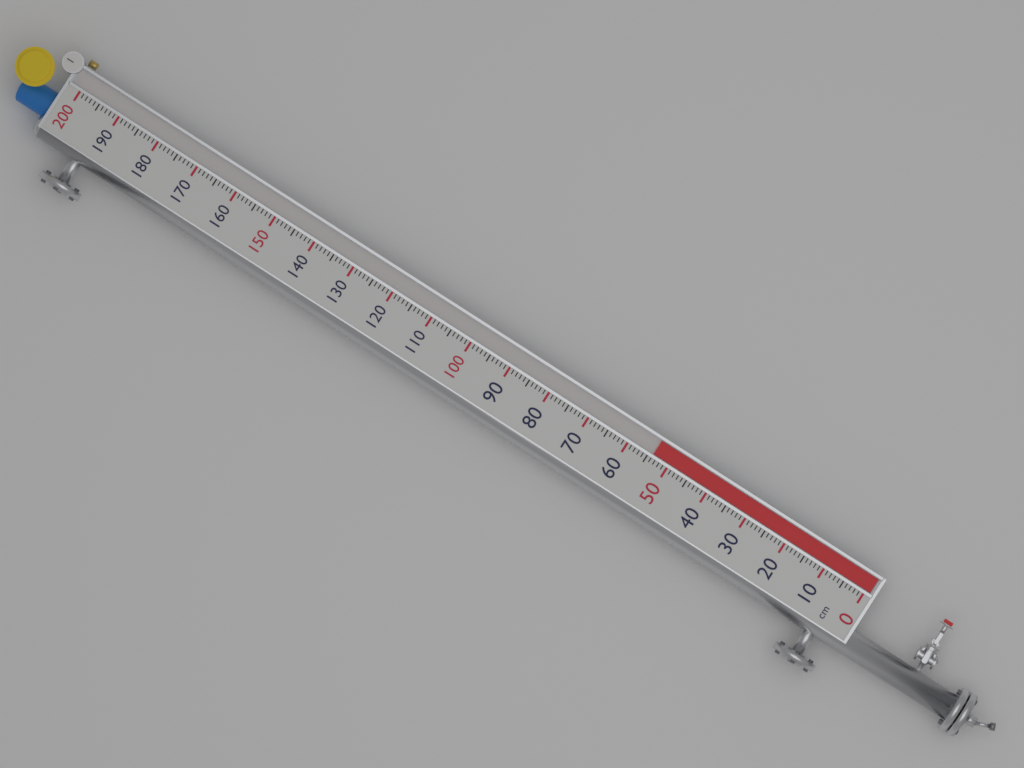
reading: 54 cm
